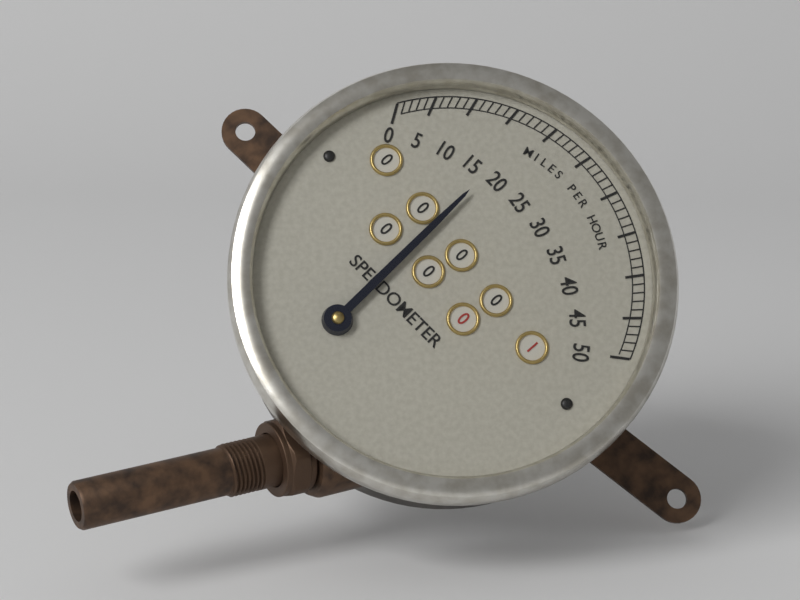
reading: 18 mph
